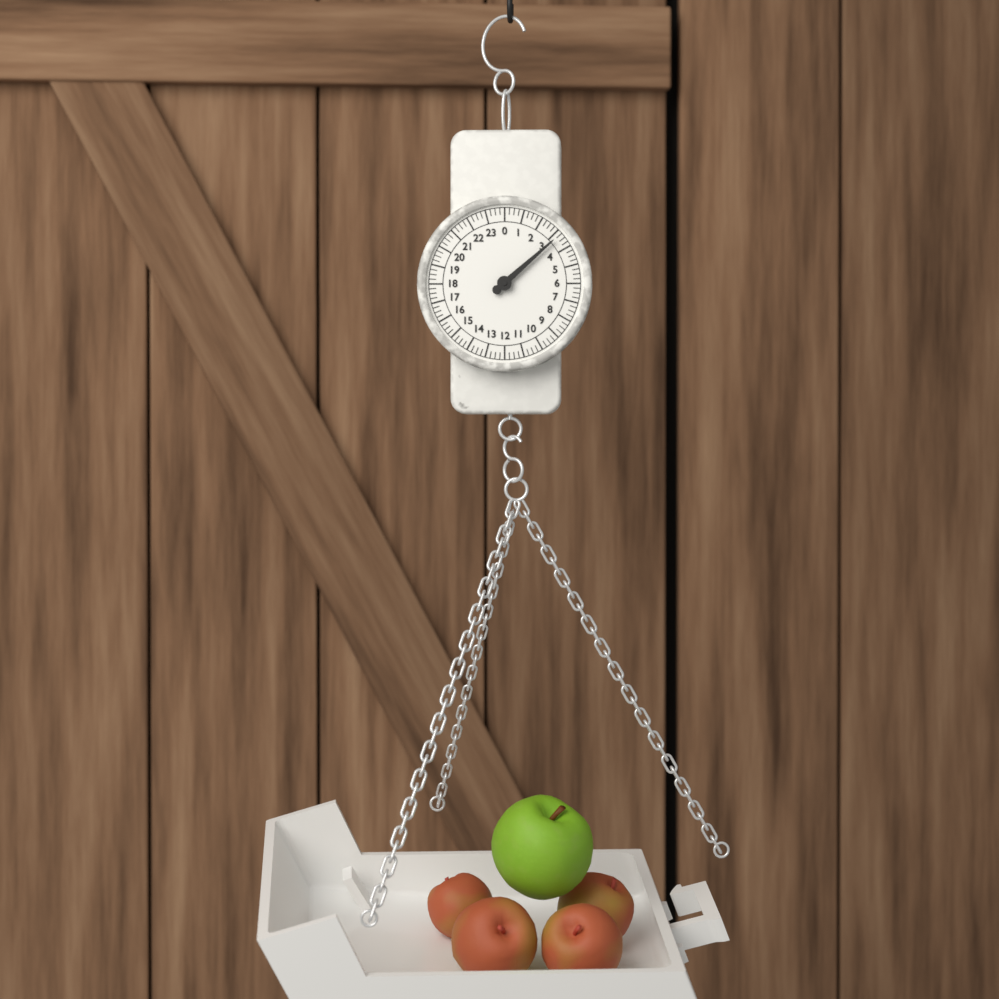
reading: 3.25 (no unit)
